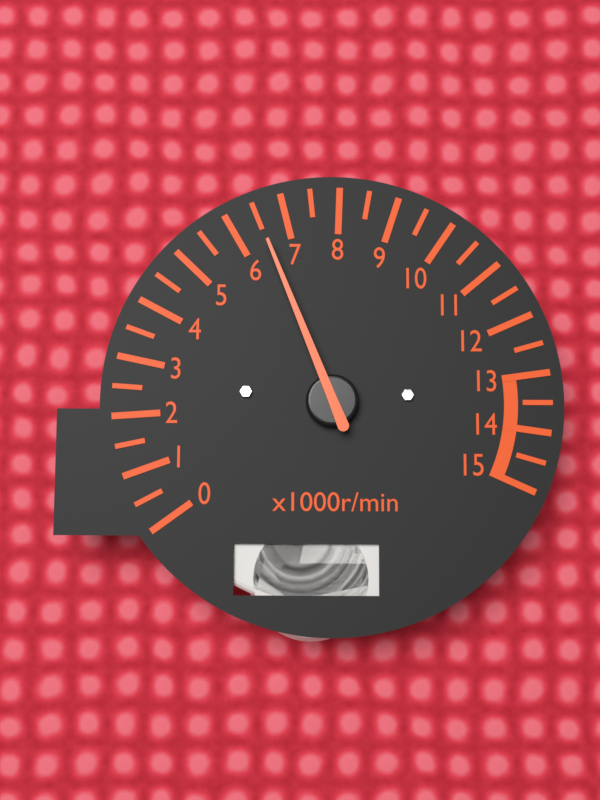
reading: 6.5 x1000r/min
